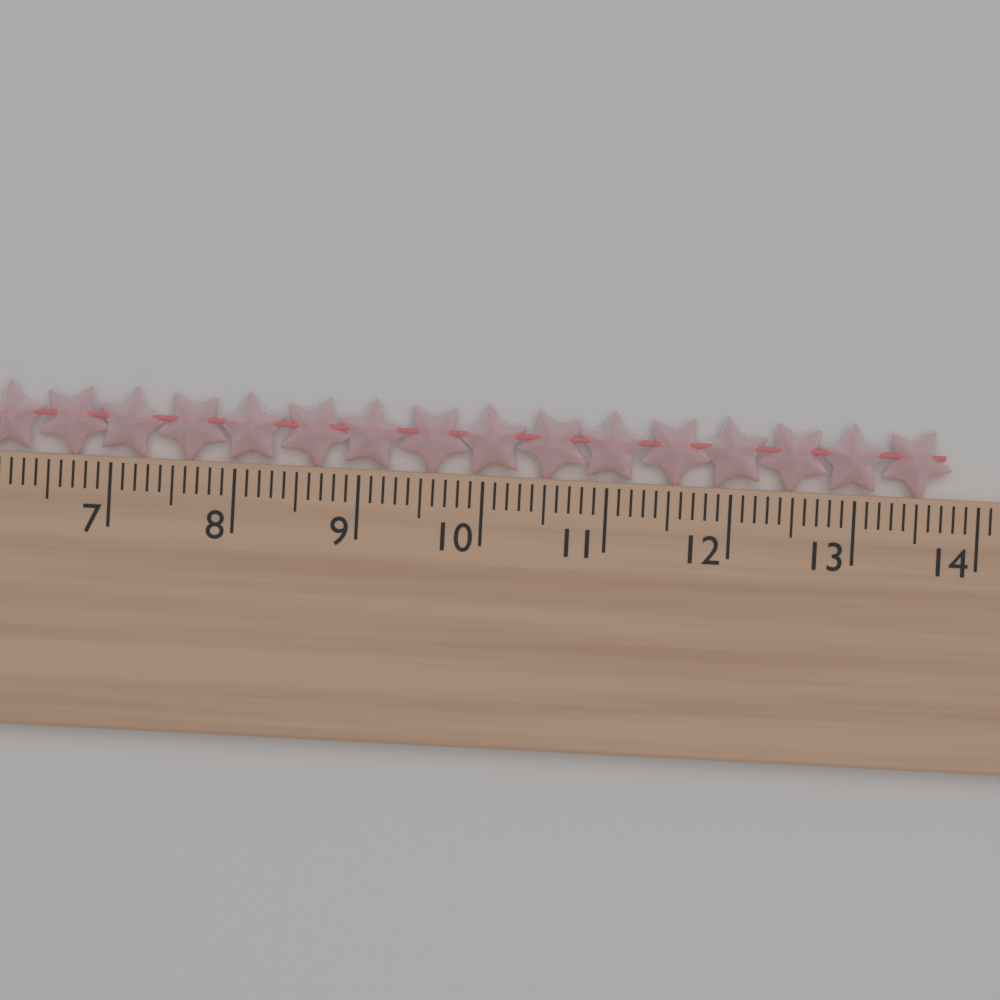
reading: 13.8 cm
